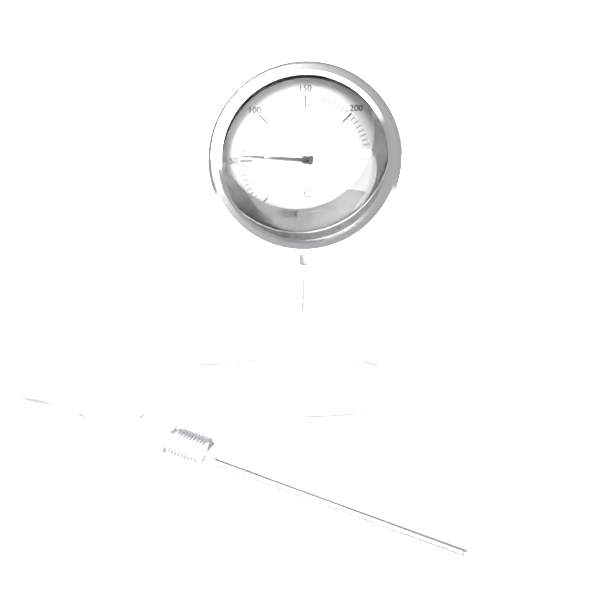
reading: 55 °C
